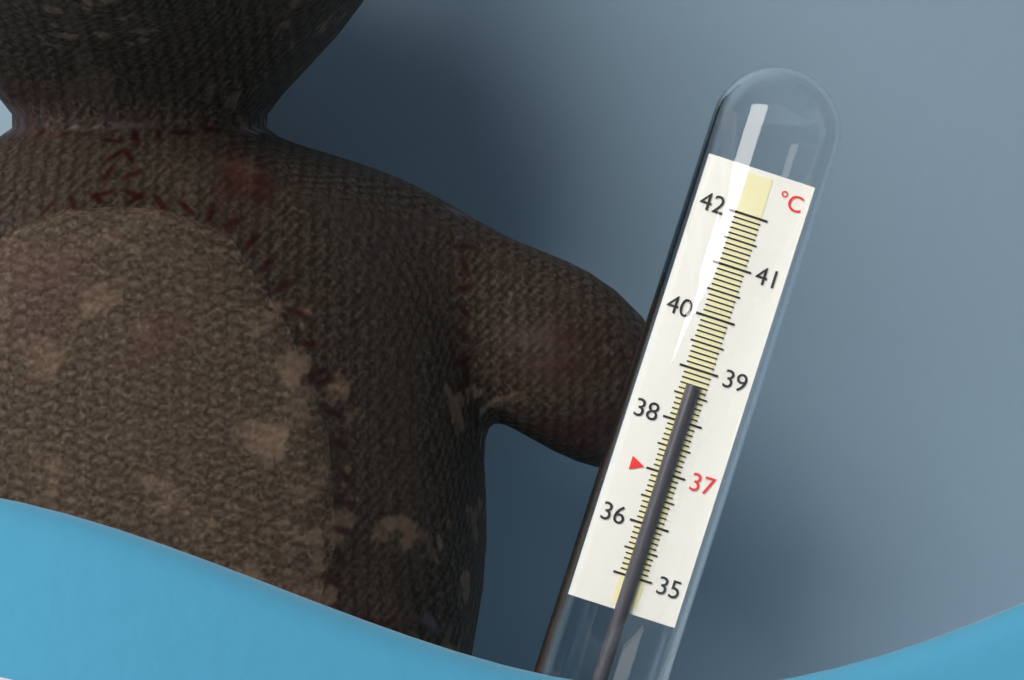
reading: 38.7 °C
